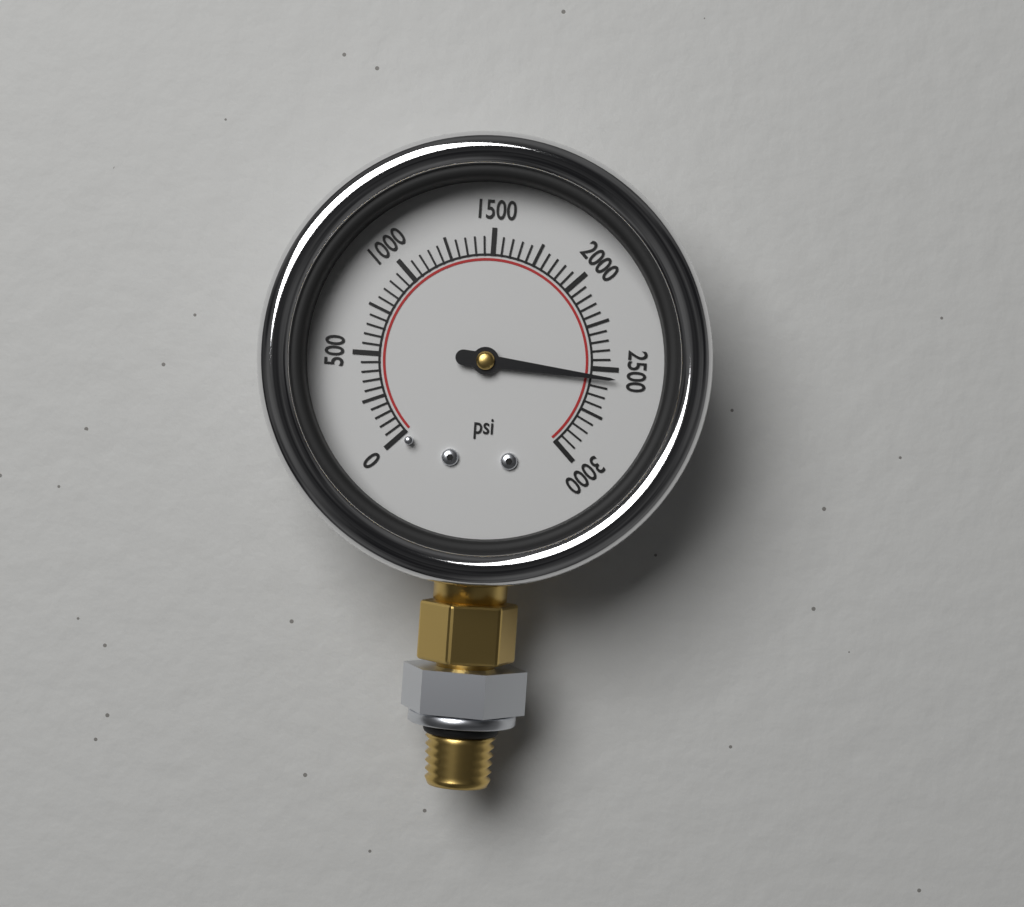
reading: 2550 psi
